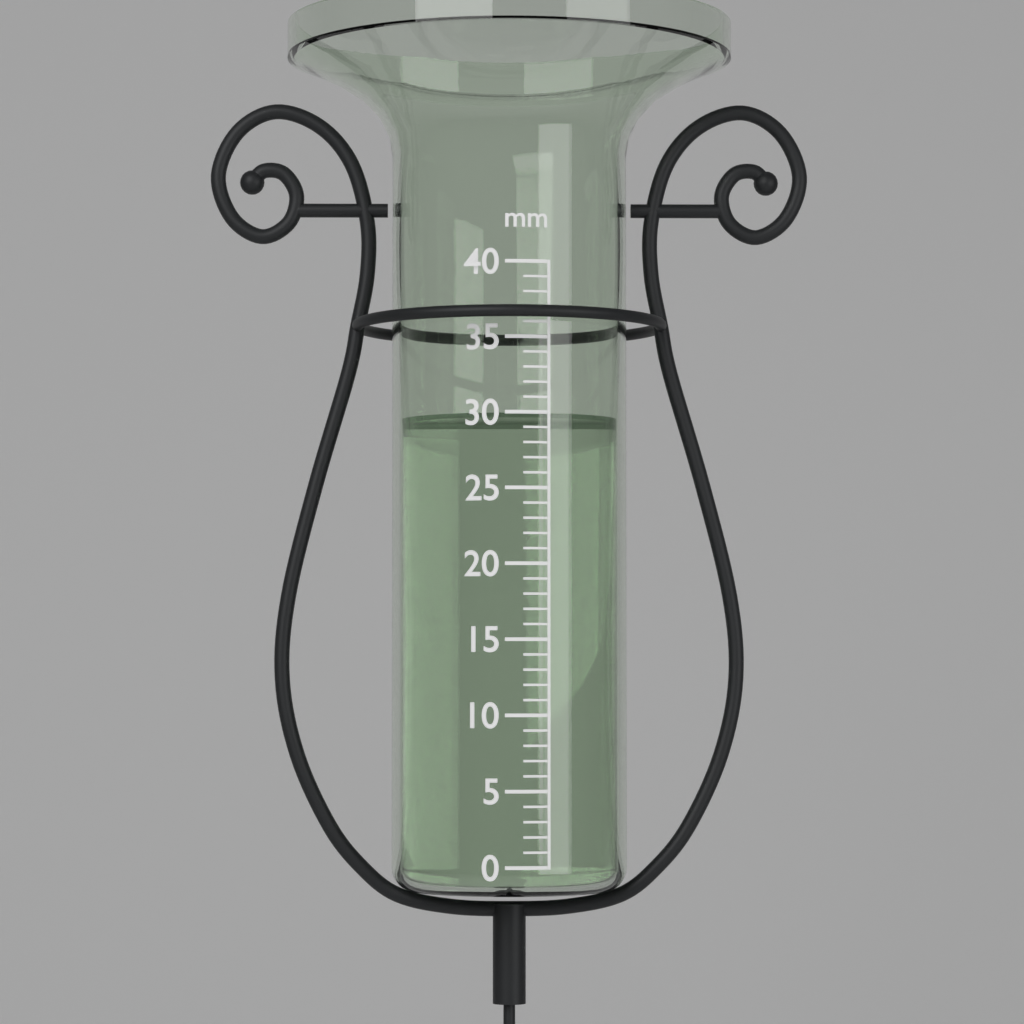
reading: 30 mm
